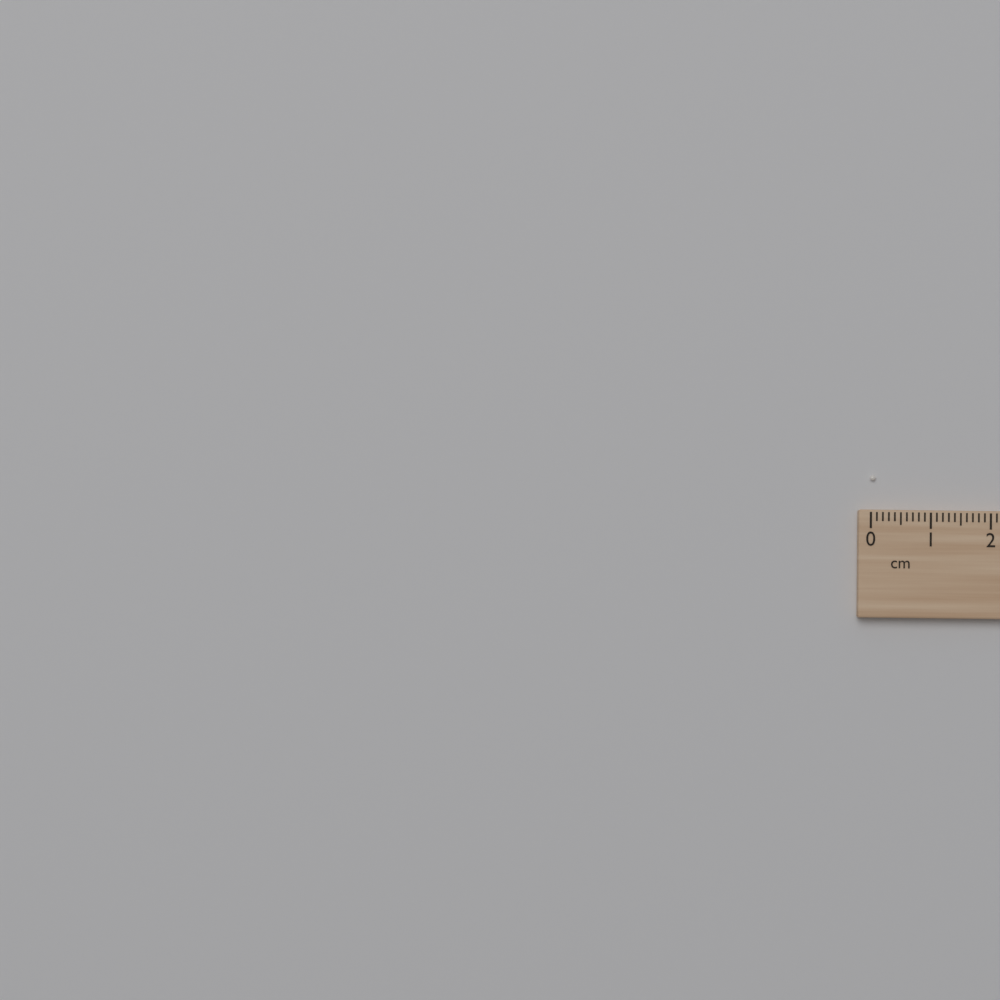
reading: 0.1 cm
